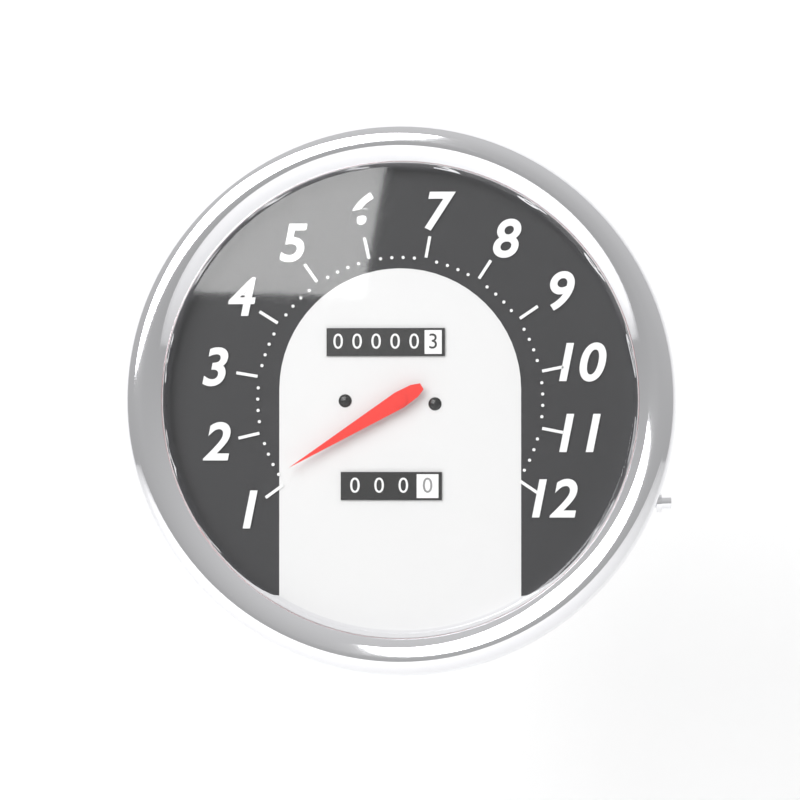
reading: 1.2 (no unit)
